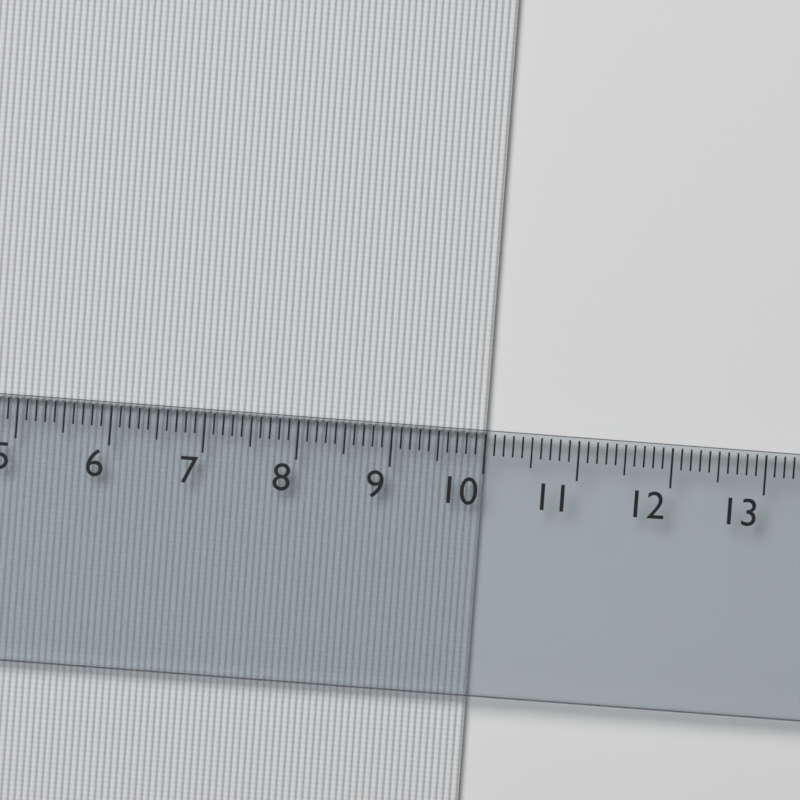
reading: 10.0 cm
